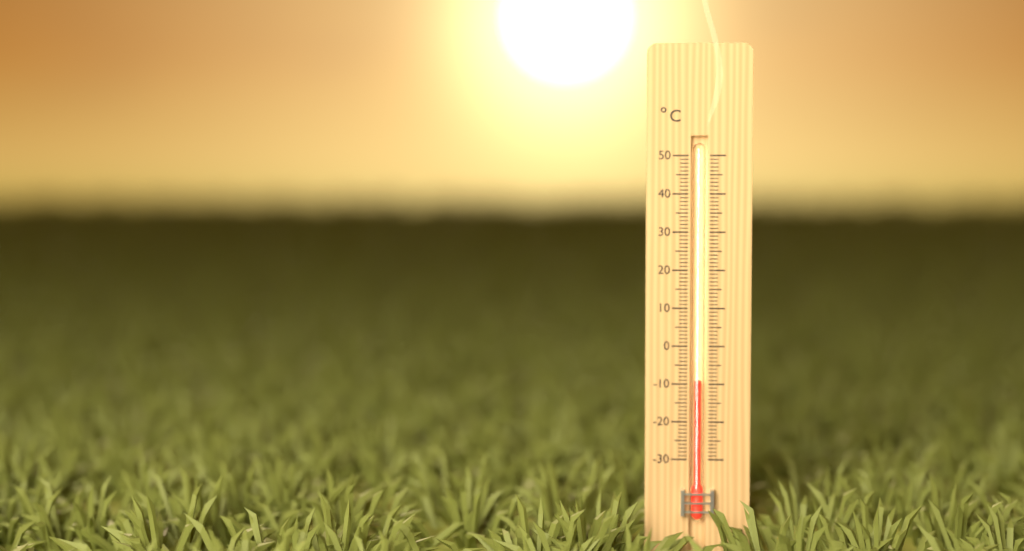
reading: -9 °C
